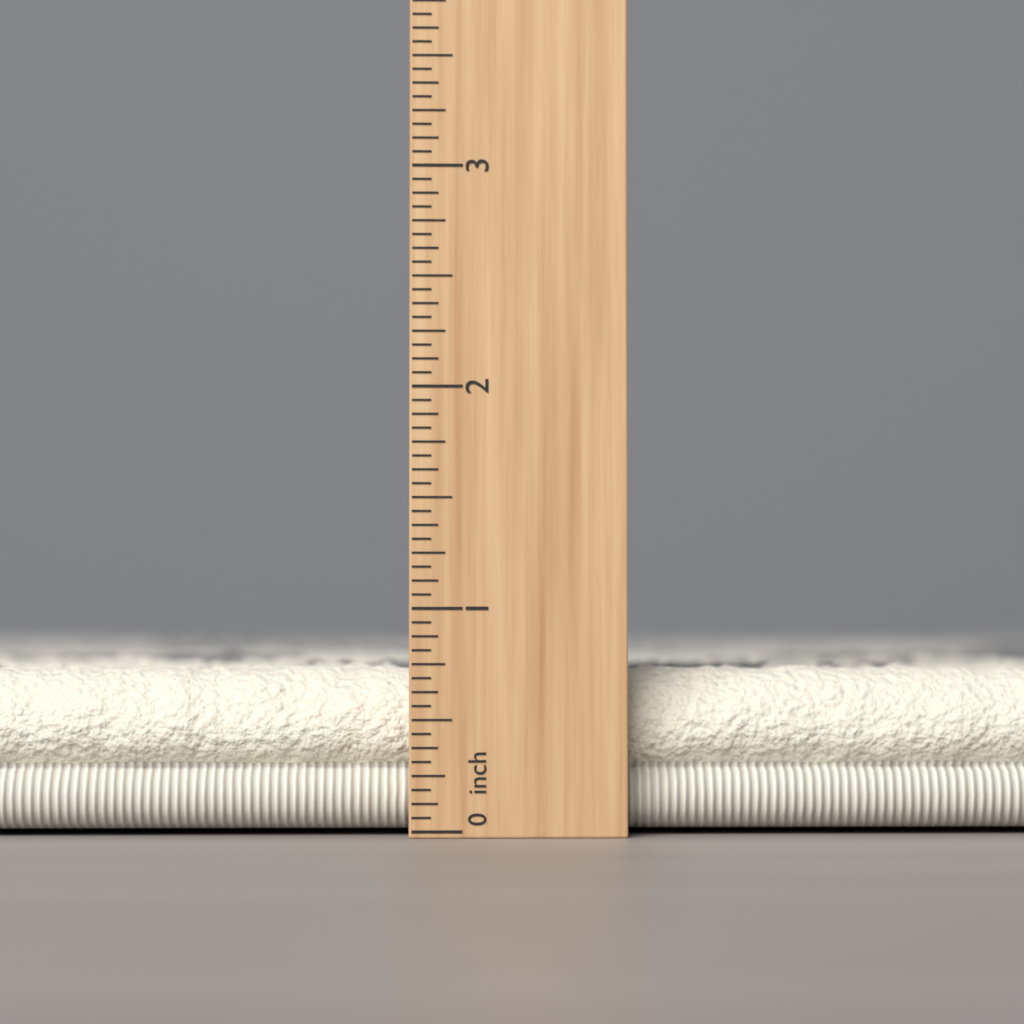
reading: 0.7500 inch
